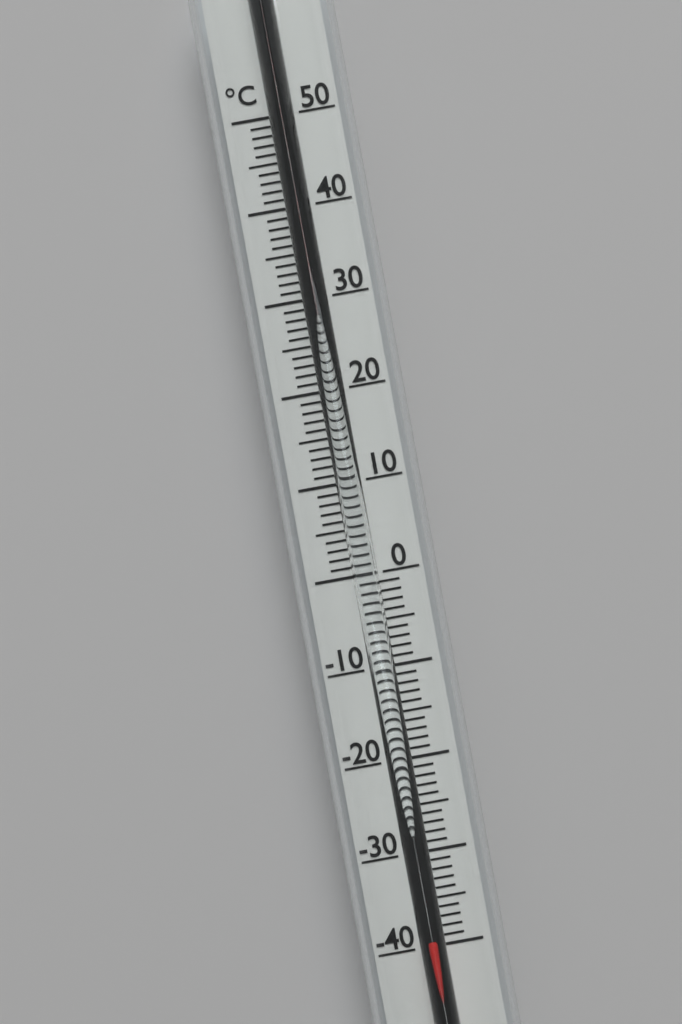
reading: -39 °C
